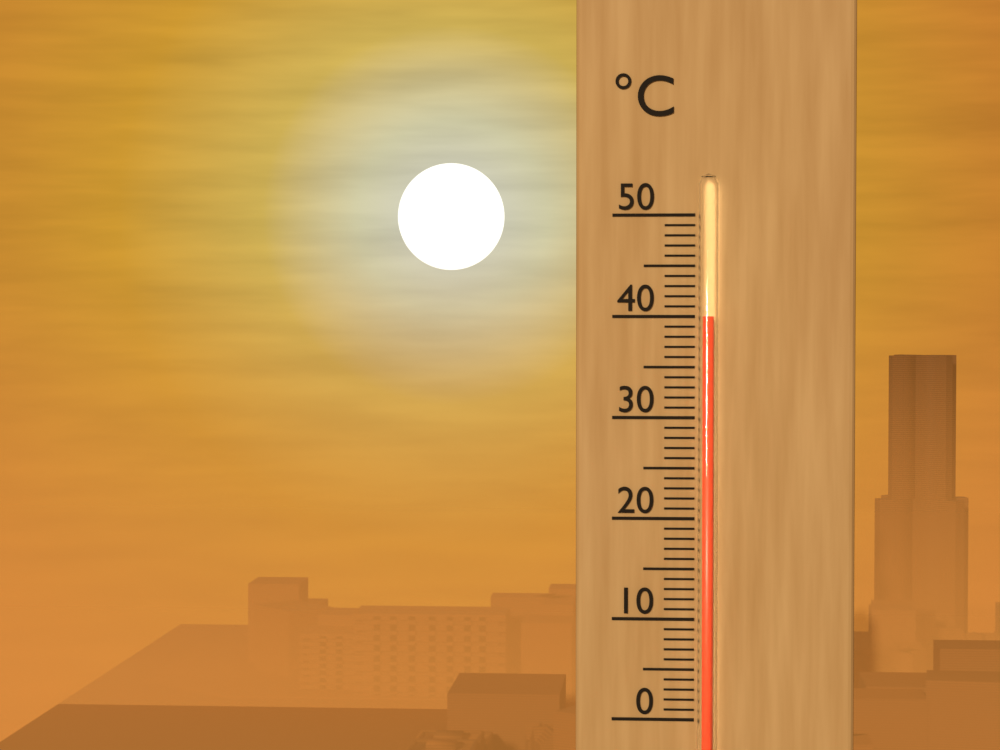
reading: 40 °C
